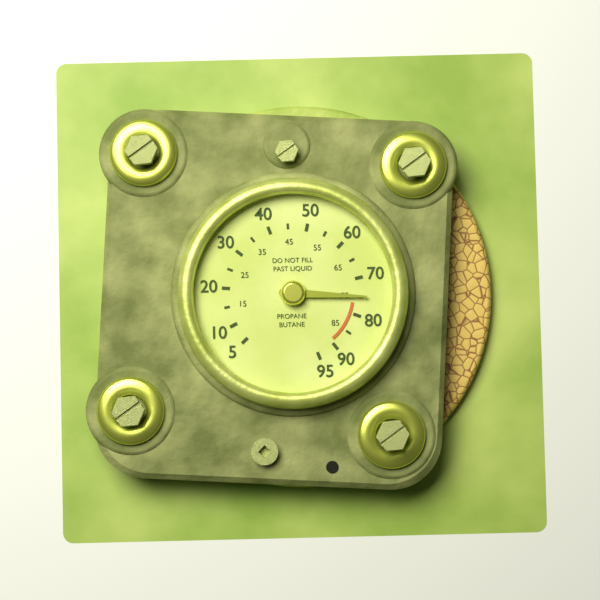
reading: 75 (no unit)
